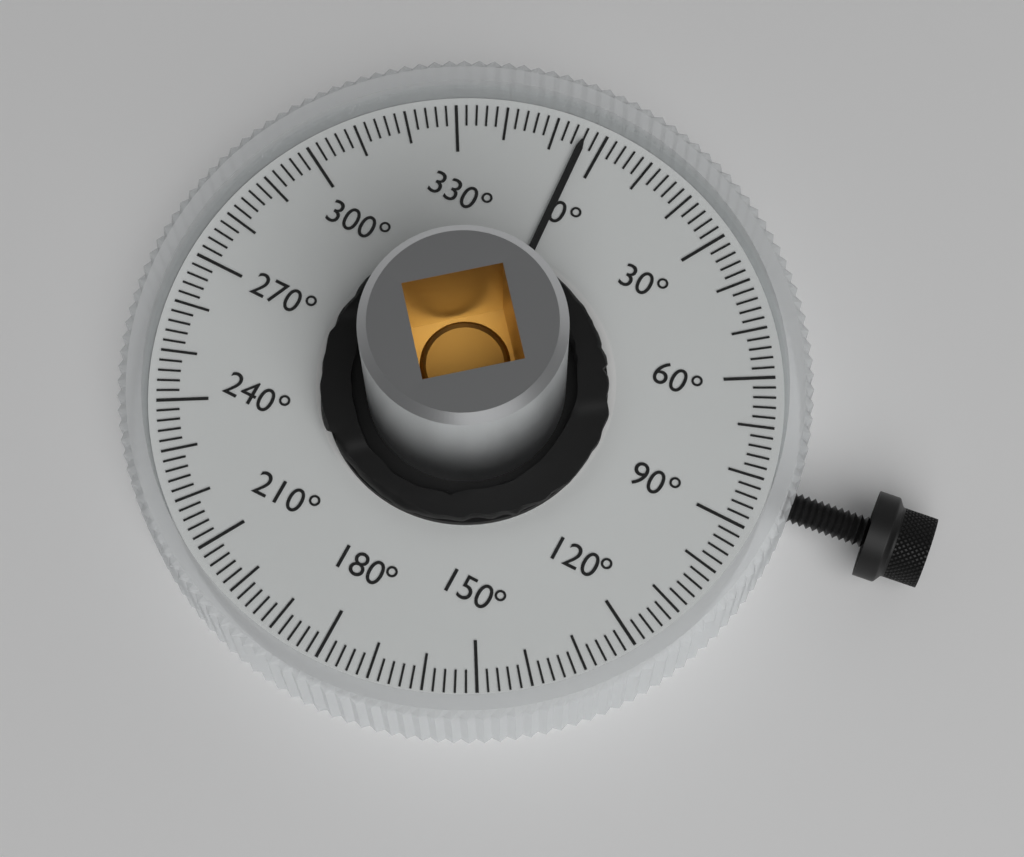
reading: 356 °
